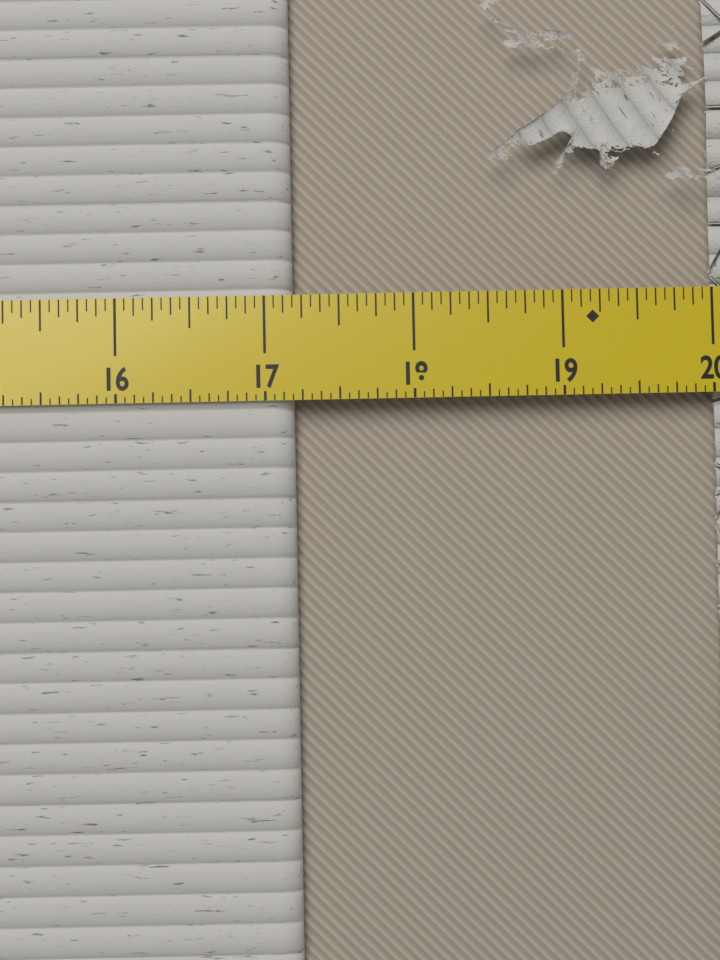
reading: 17.1875 in
